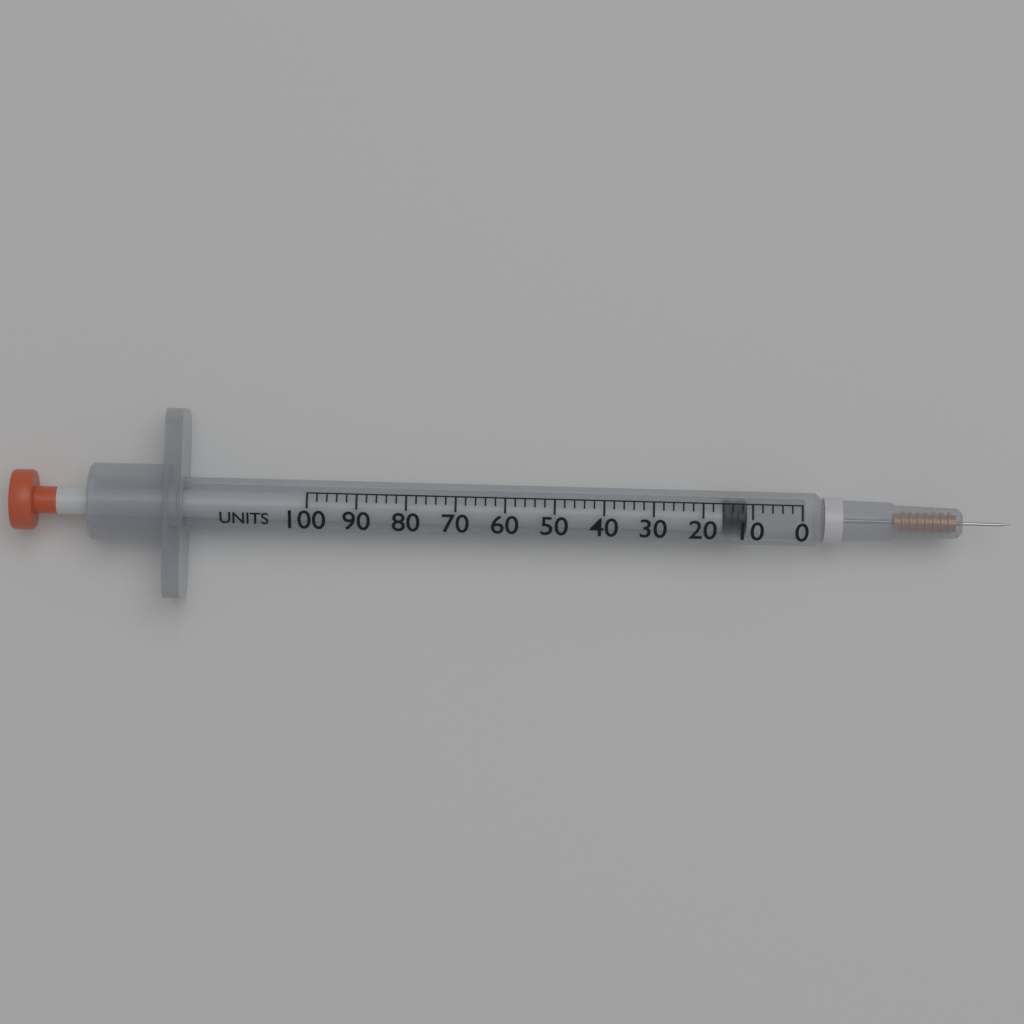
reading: 11 units
